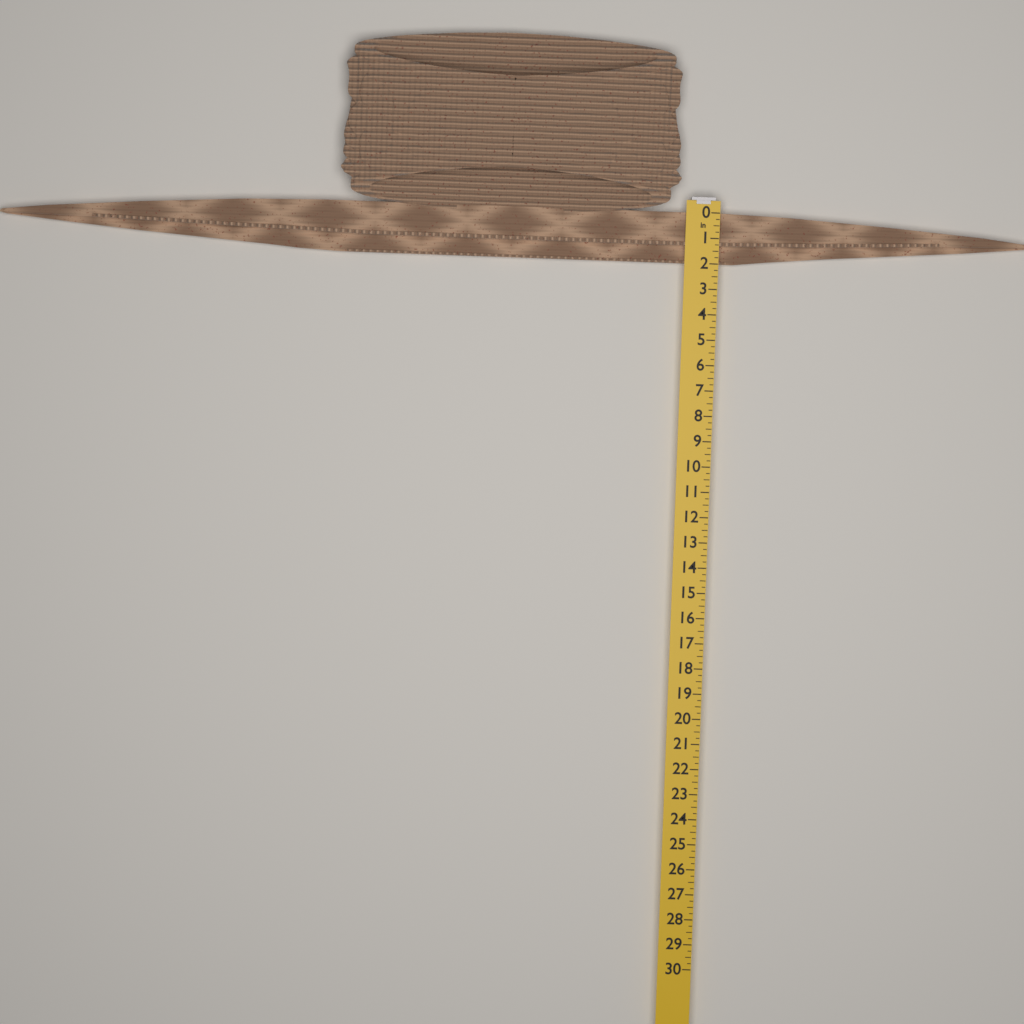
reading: 2.00 in
